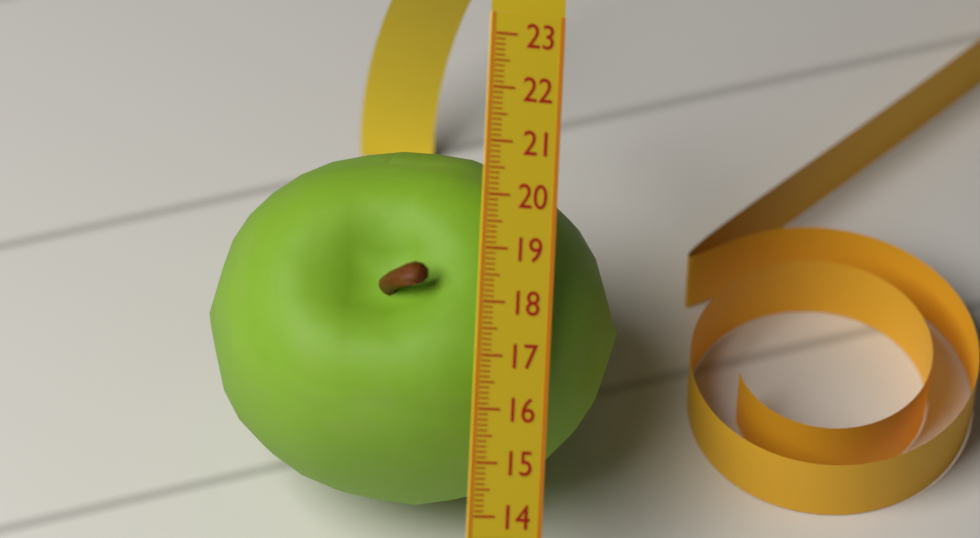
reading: 20.9 (no unit)
